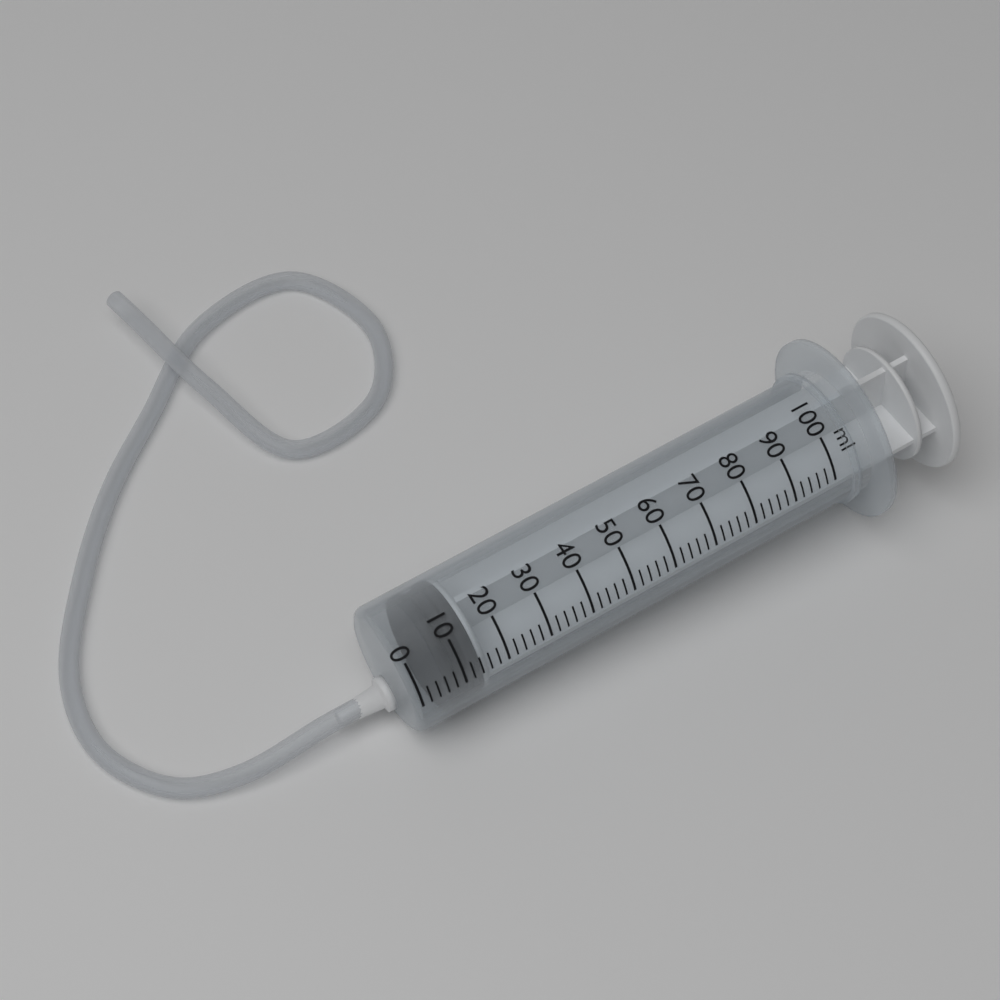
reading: 6 ml
